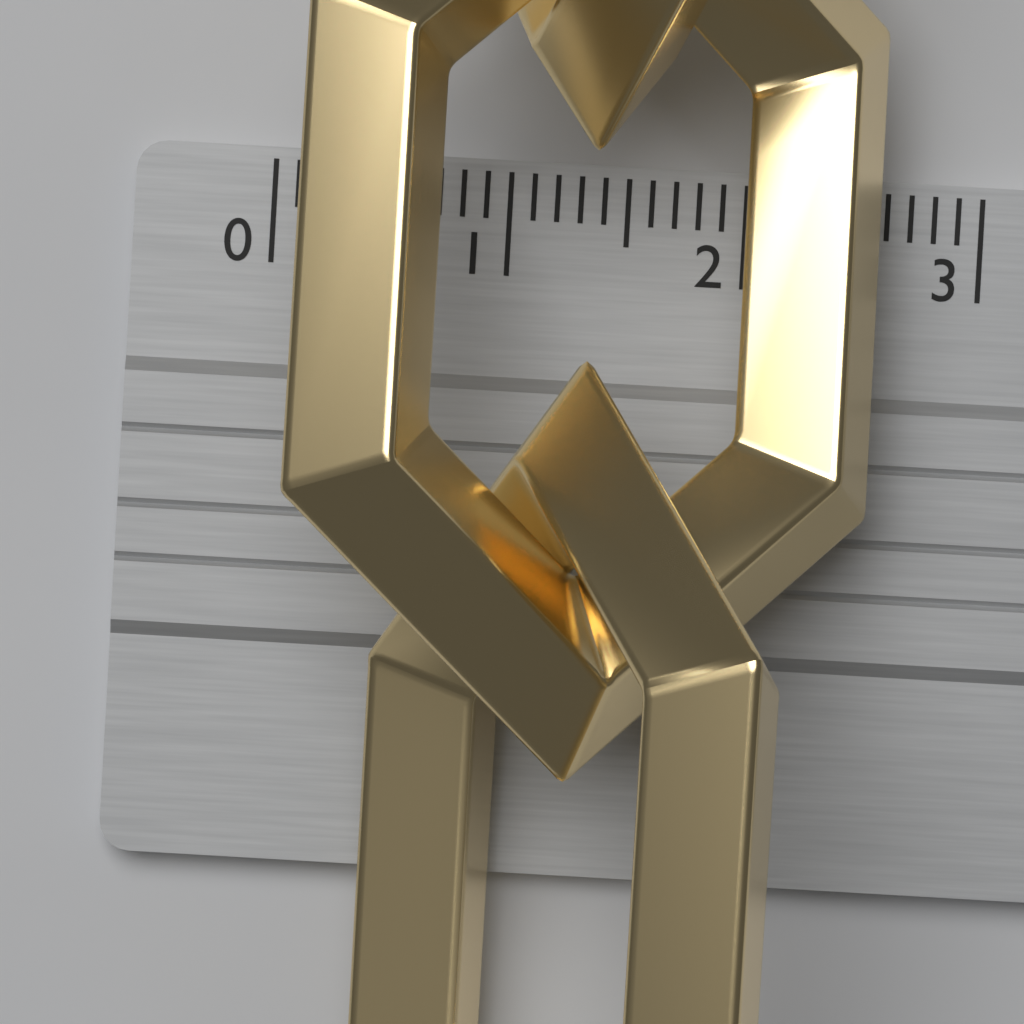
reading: 2.7 cm
